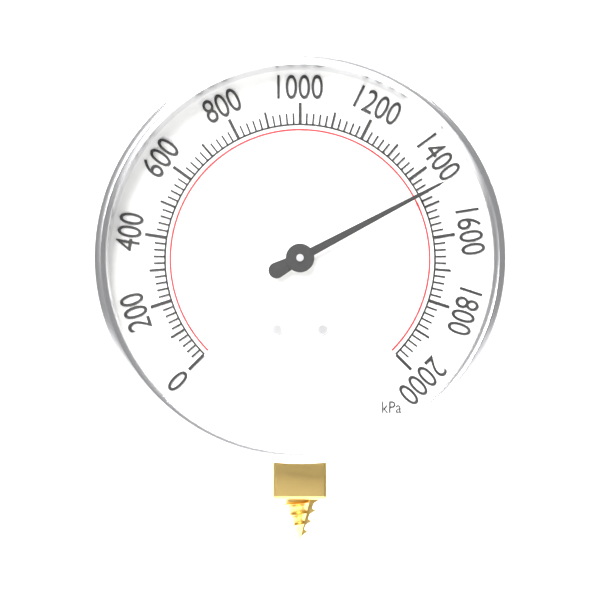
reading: 1460 kPa
